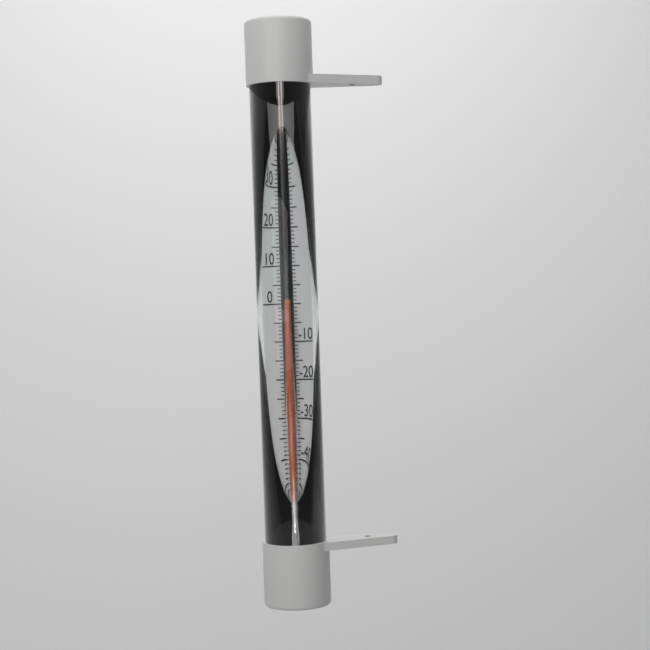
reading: 0 °C
